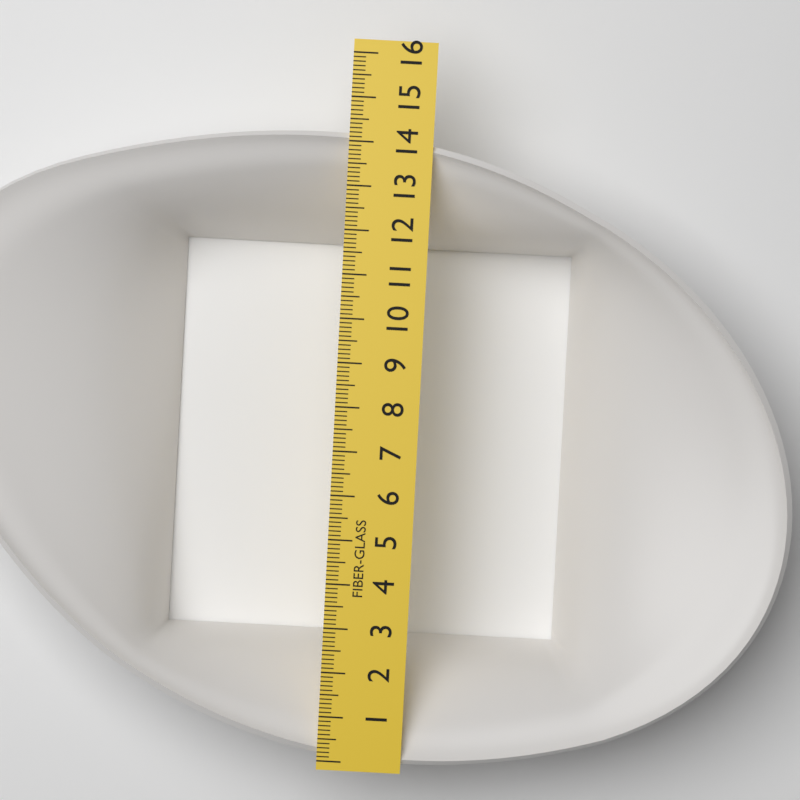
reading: 14.2 (no unit)
